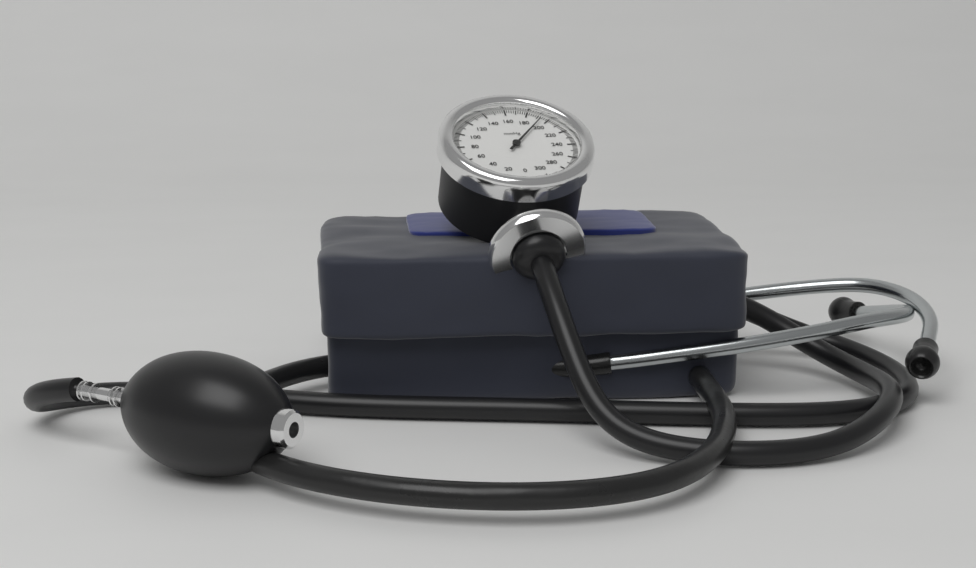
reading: 194 mmHg
